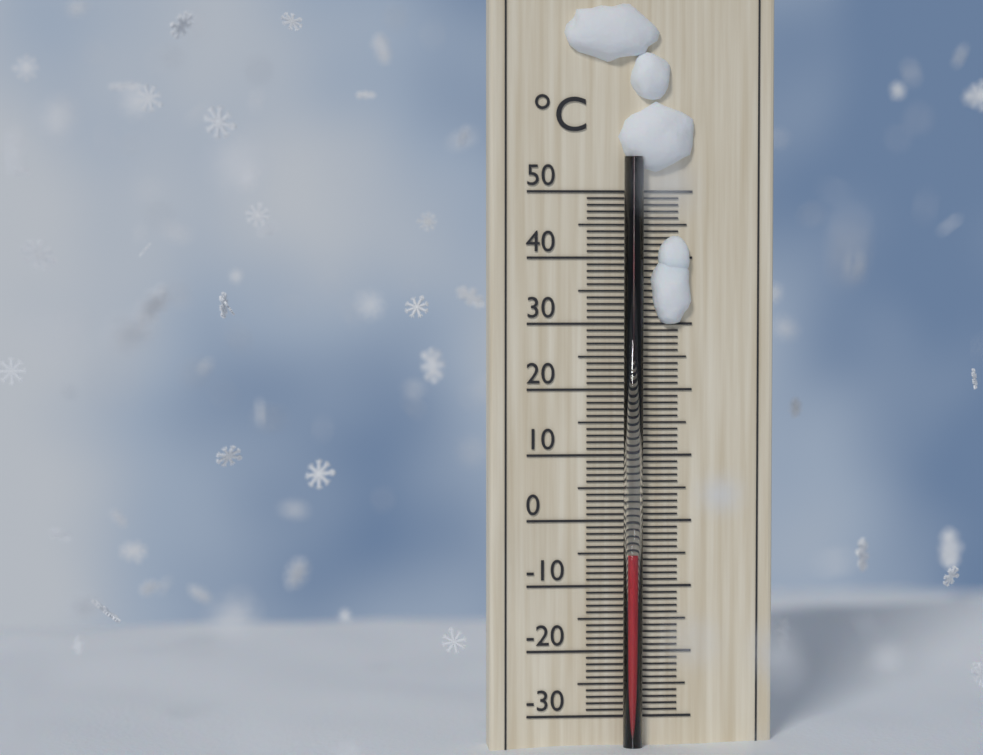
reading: -5 °C
